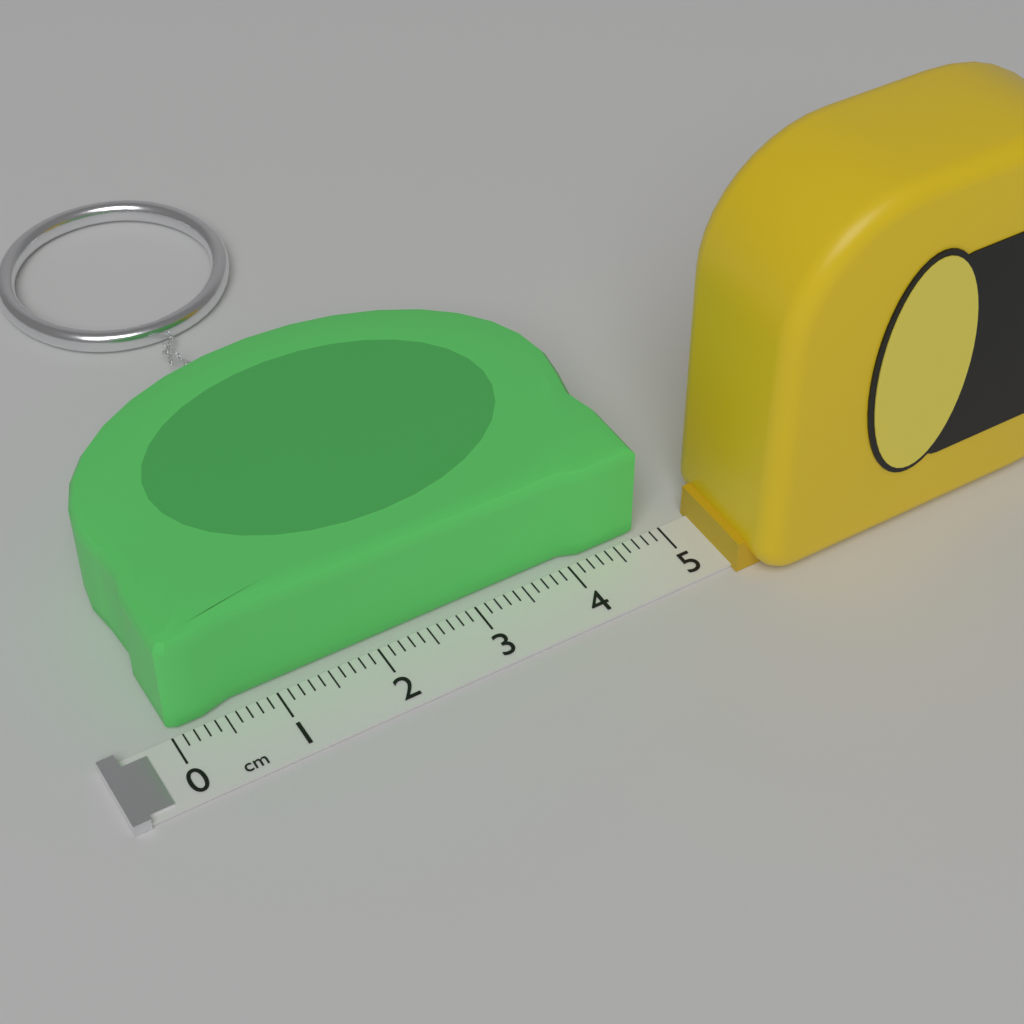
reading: 4.8 cm
